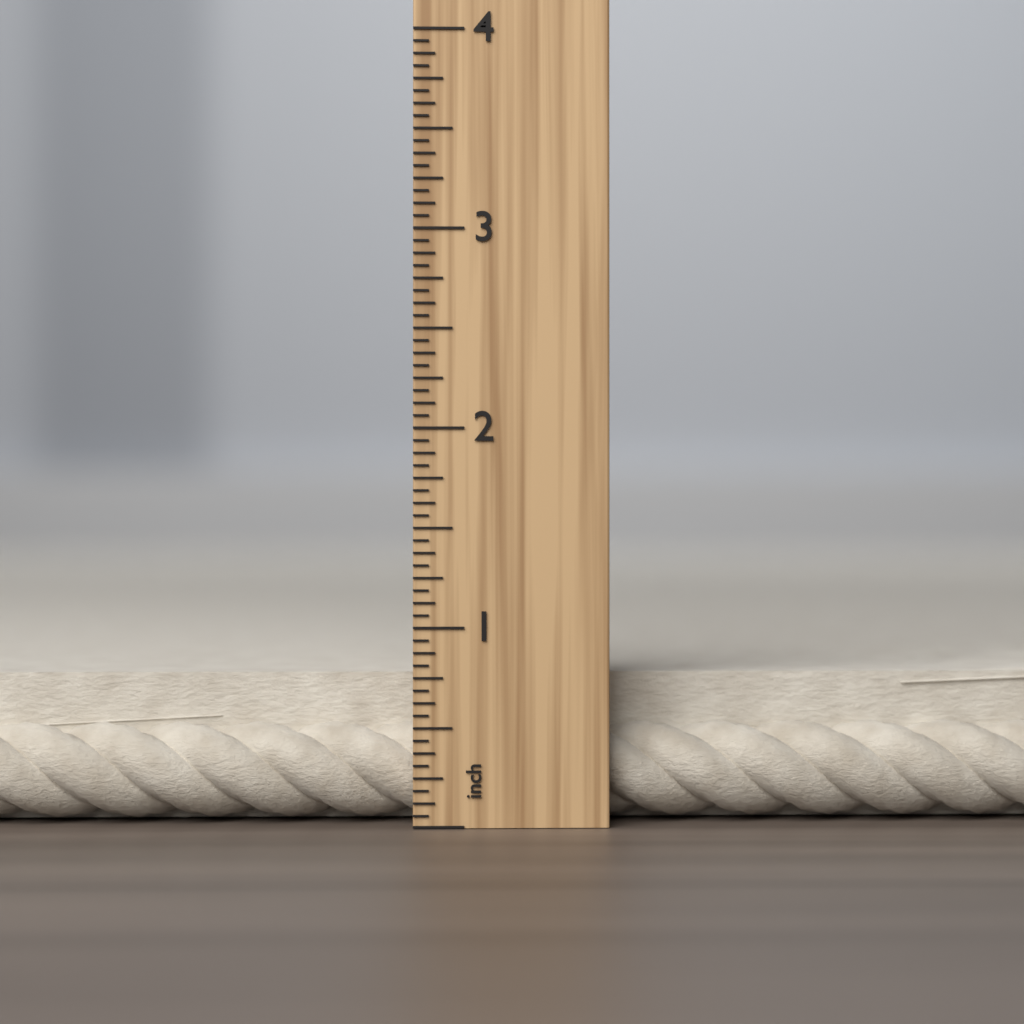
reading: 0.8125 inch
